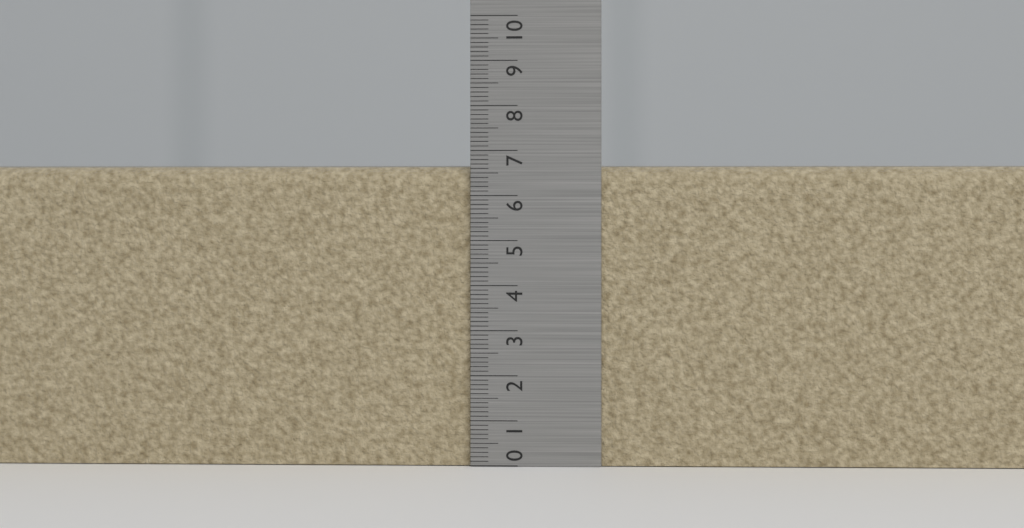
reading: 6.7 (no unit)
